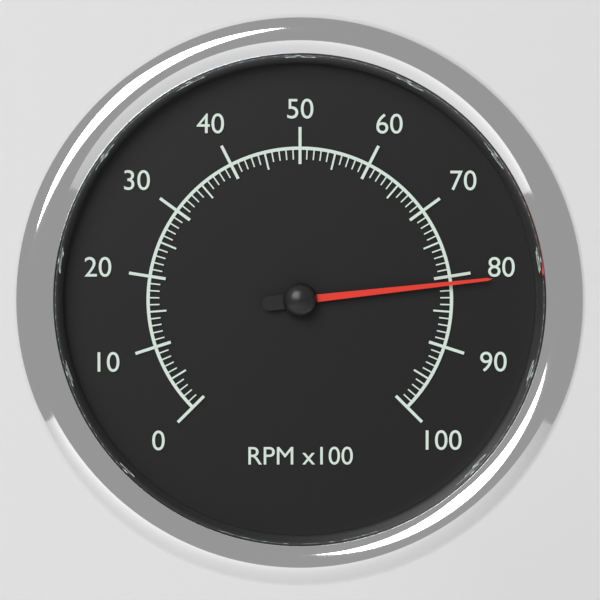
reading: 81 RPM x100
